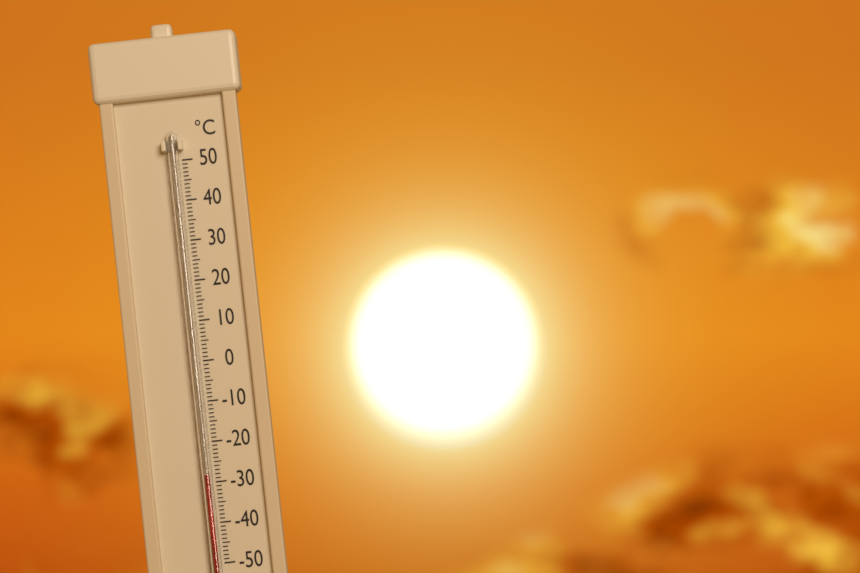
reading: -28 °C
